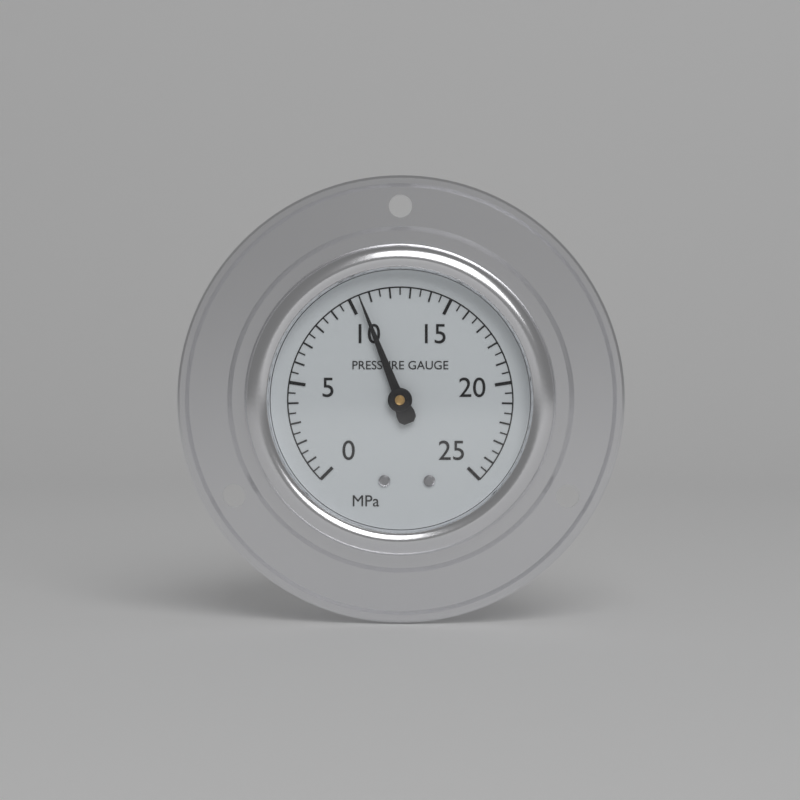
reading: 10.5 MPa
